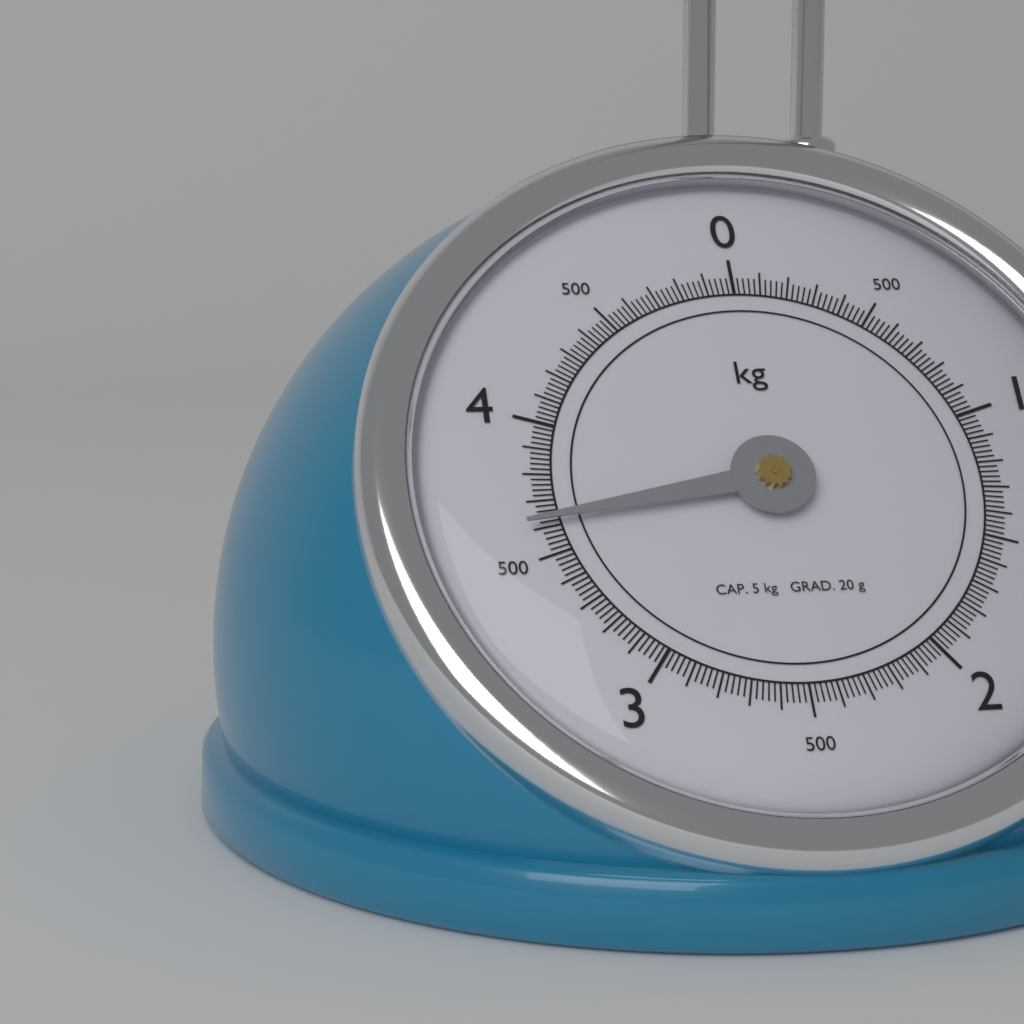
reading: 3.62 kg
